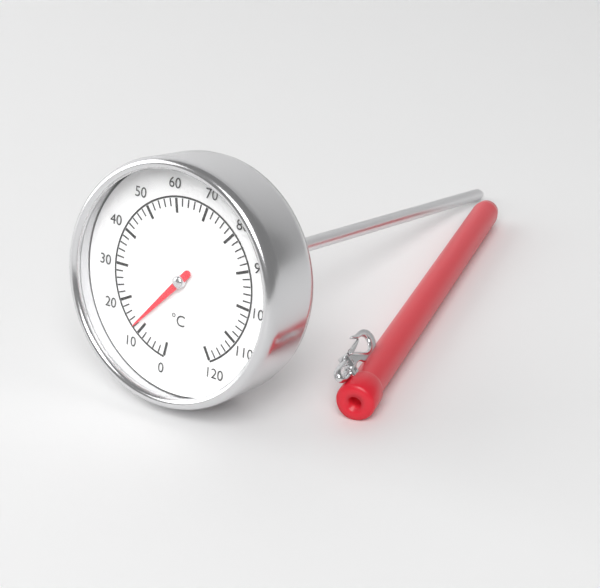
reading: 12 °C
